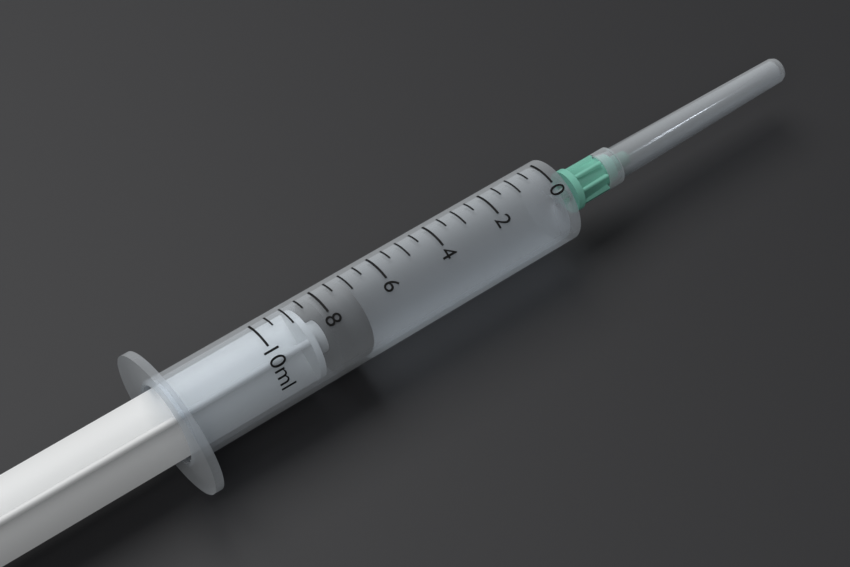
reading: 7.0 ml
